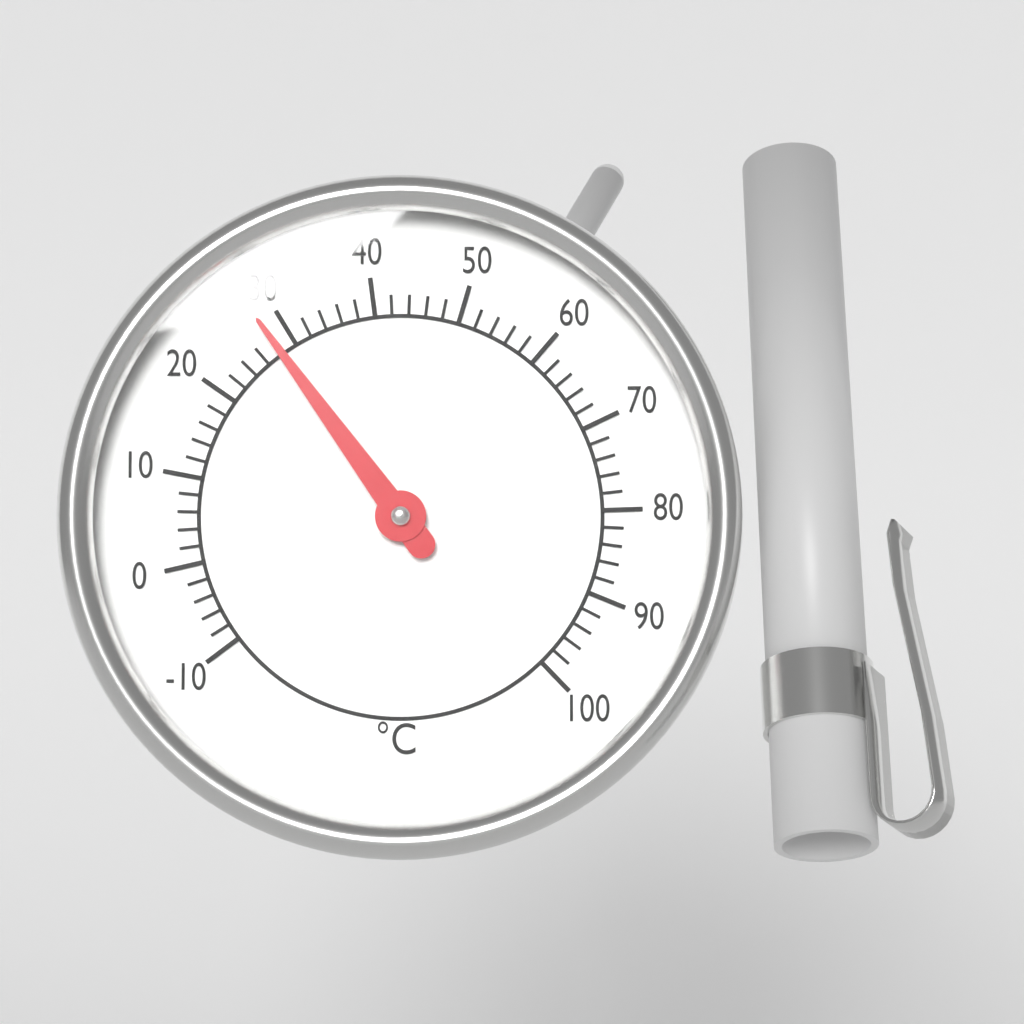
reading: 28 °C
